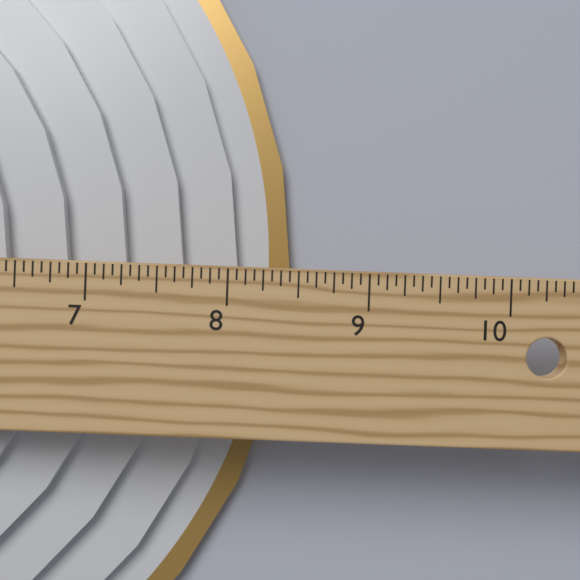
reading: 8.4375 in
